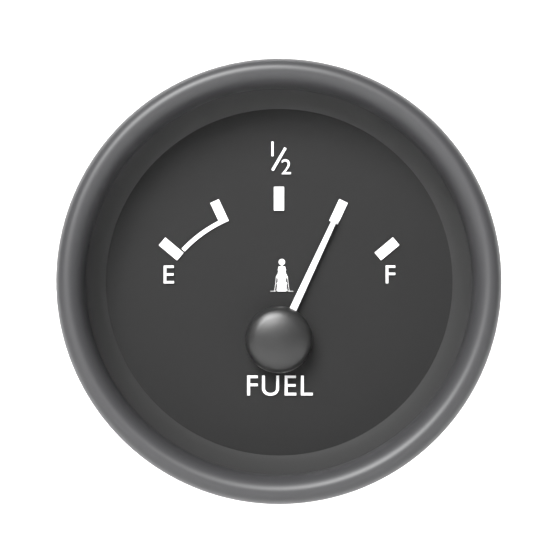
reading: 0.75 (no unit)
